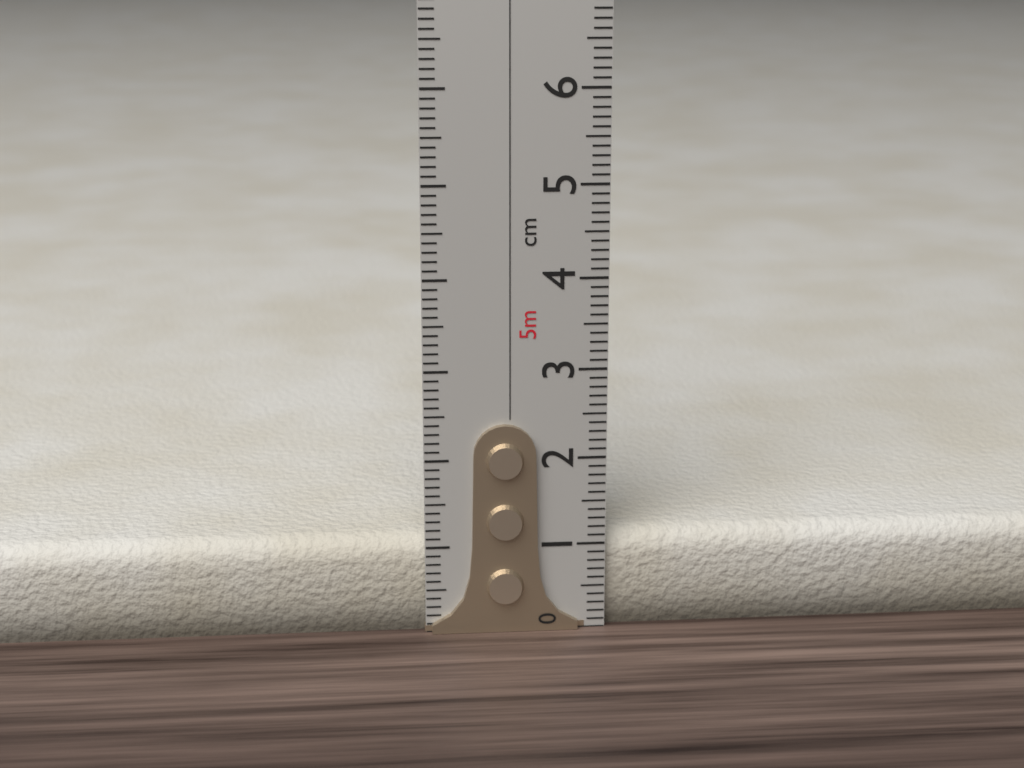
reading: 1.1 cm
